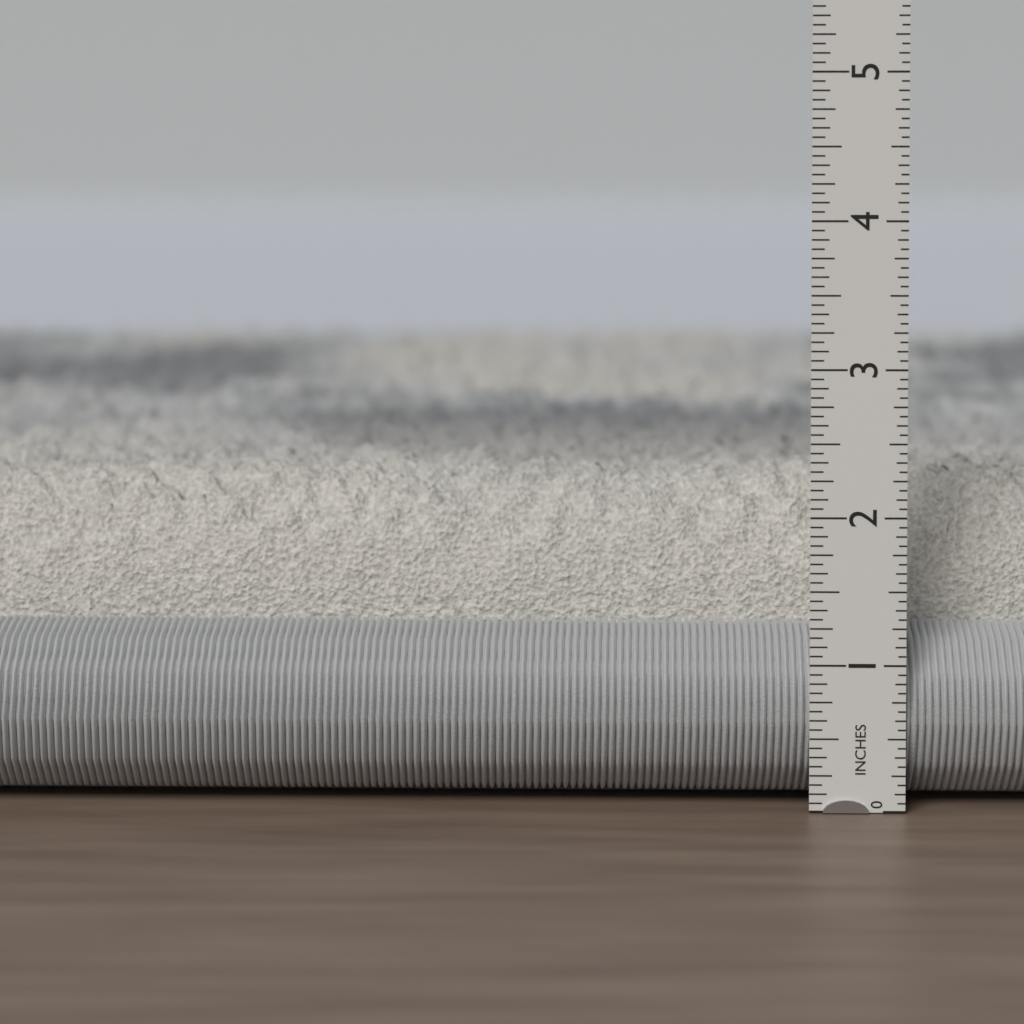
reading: 2.2500 in
